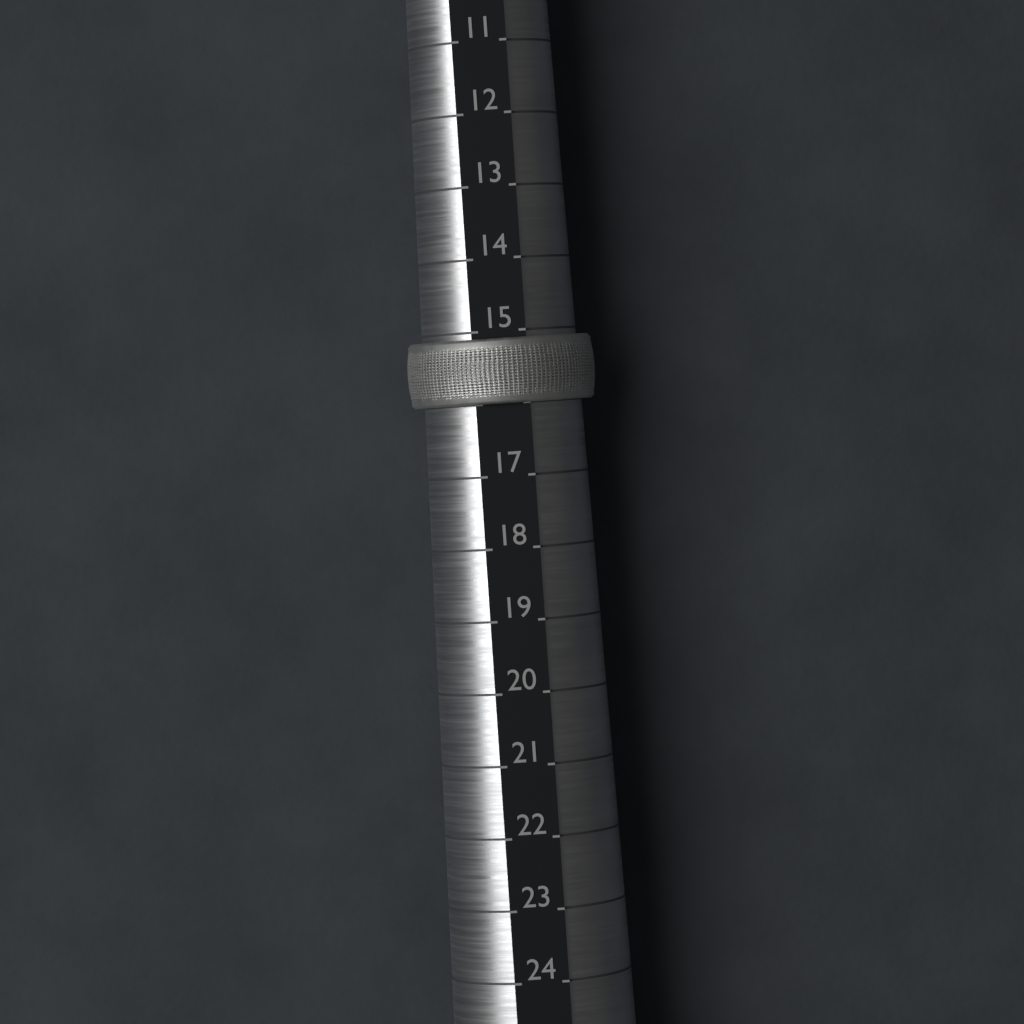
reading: 16 (no unit)
